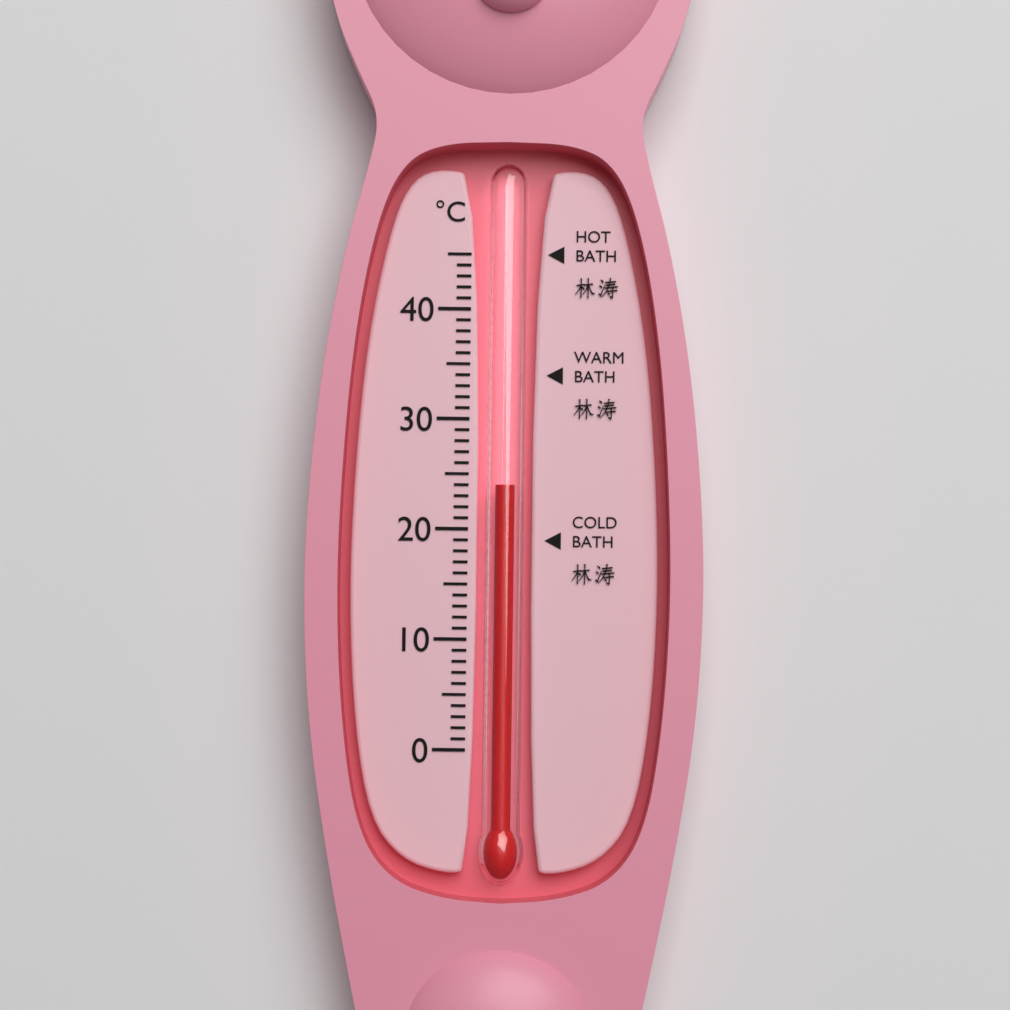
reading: 24 °C
